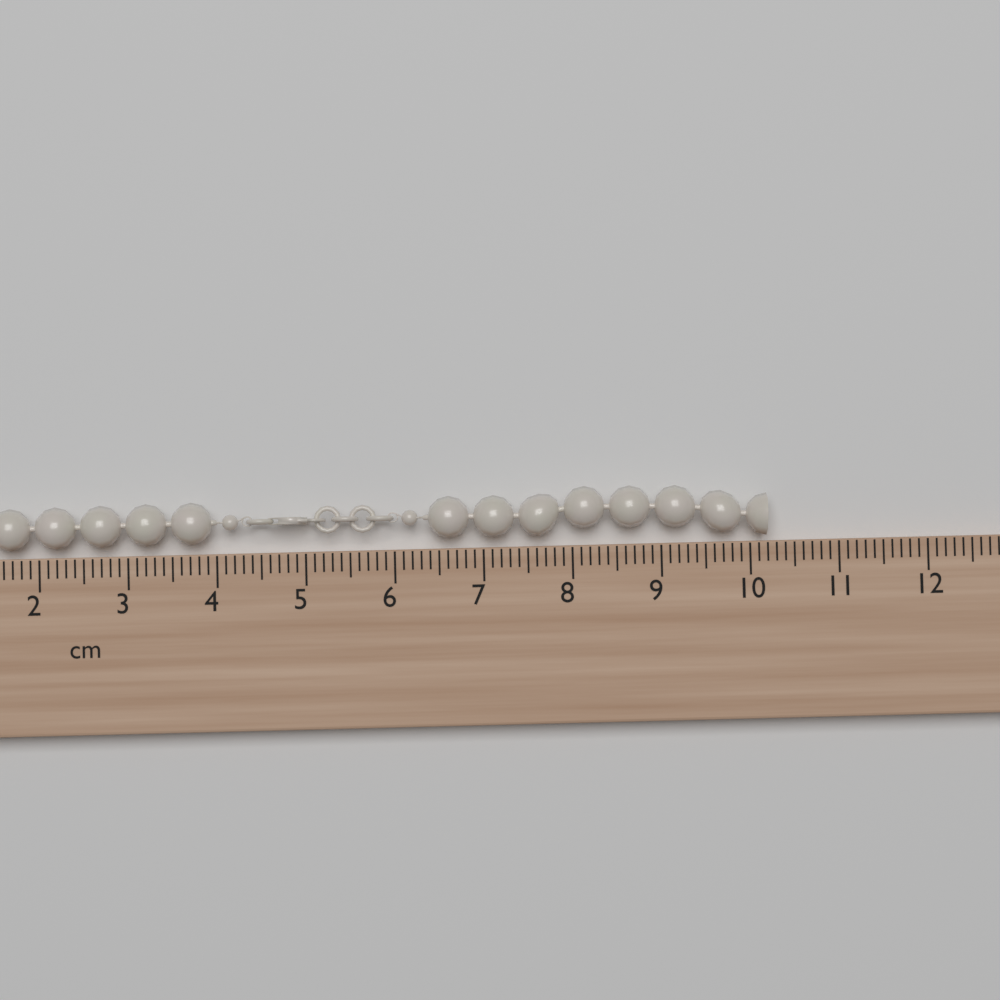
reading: 10.2 cm
